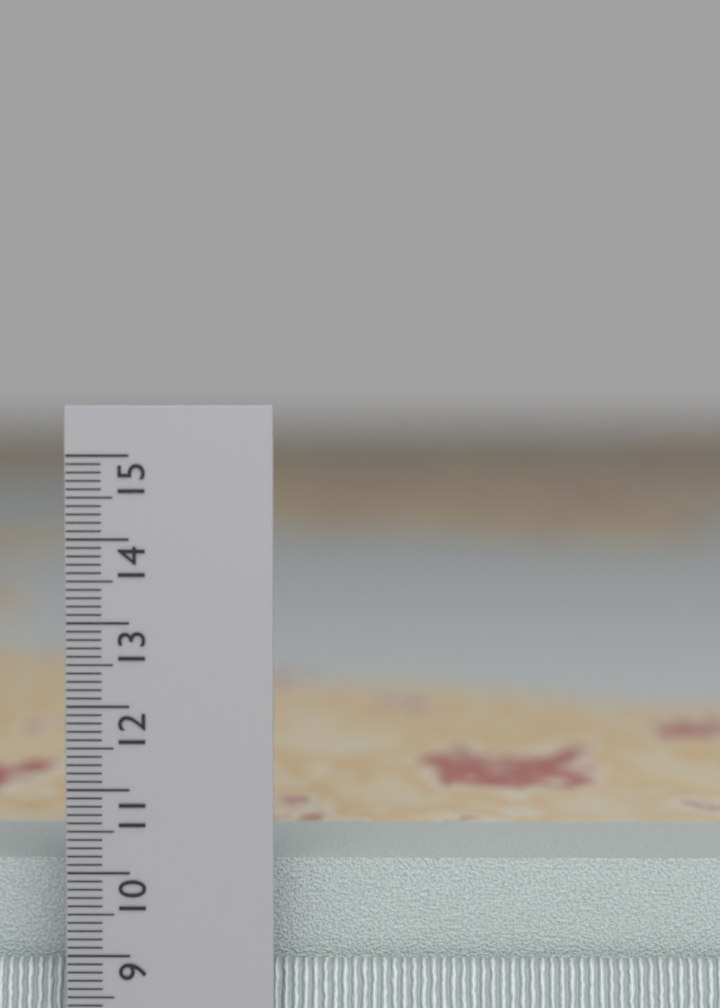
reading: 10.8 cm
